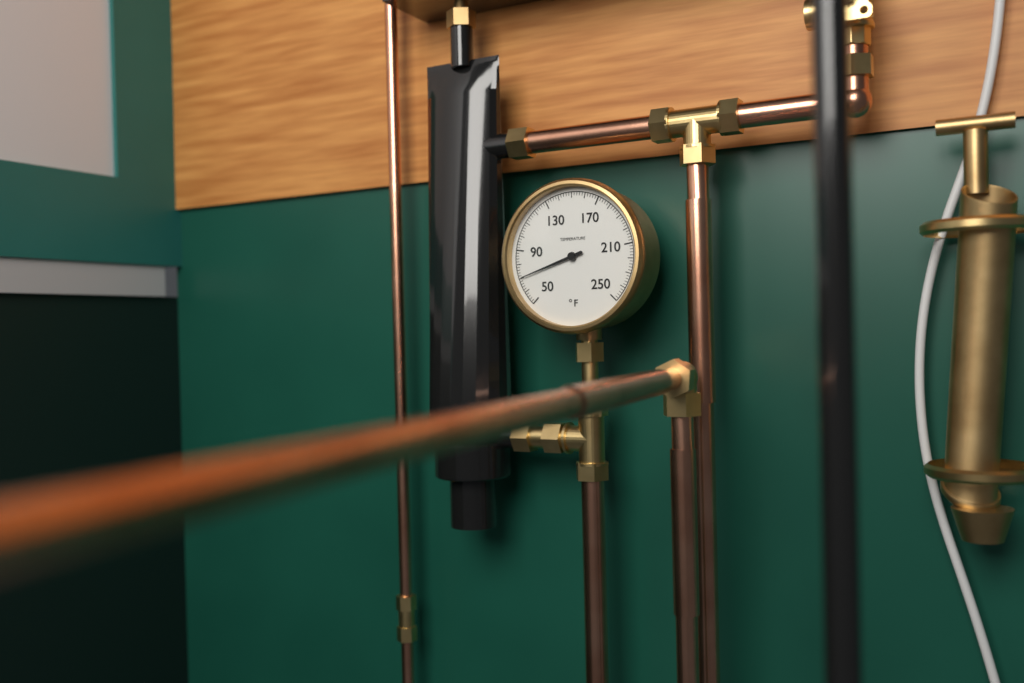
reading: 70 °F
